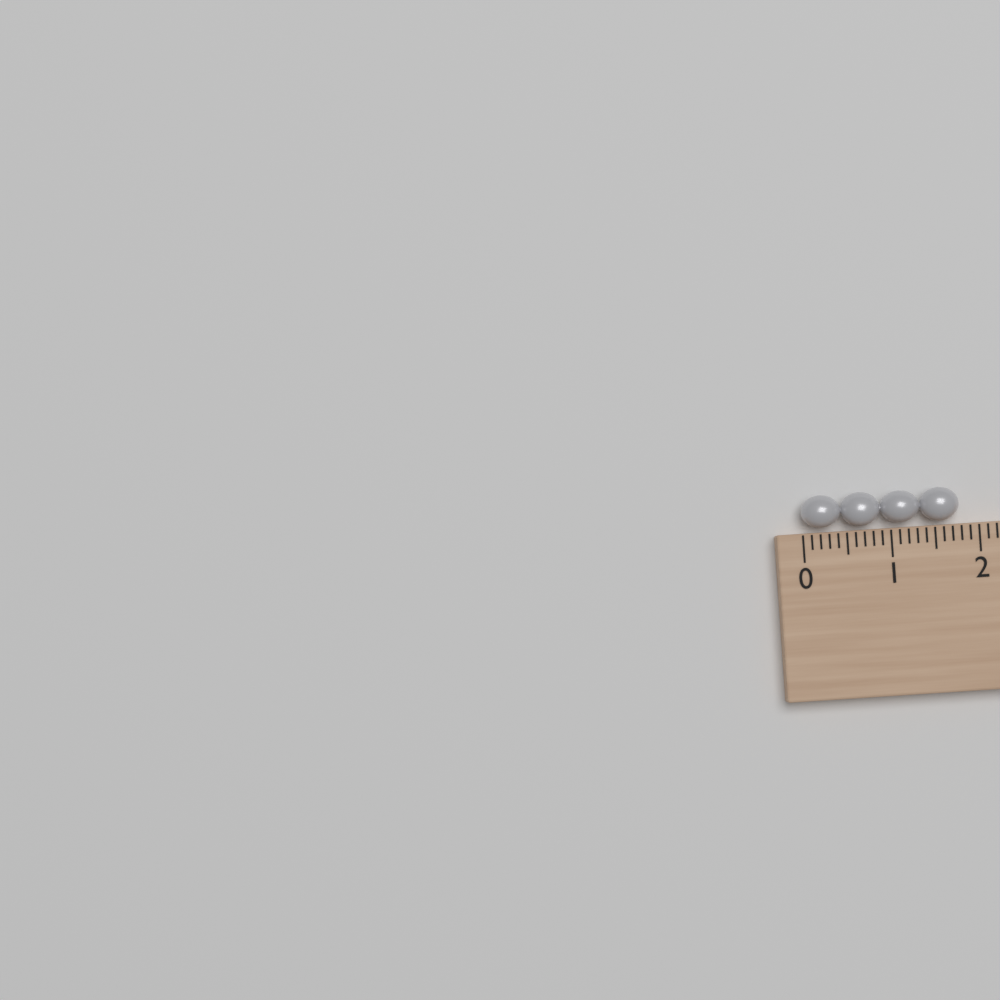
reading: 1.8 (no unit)
